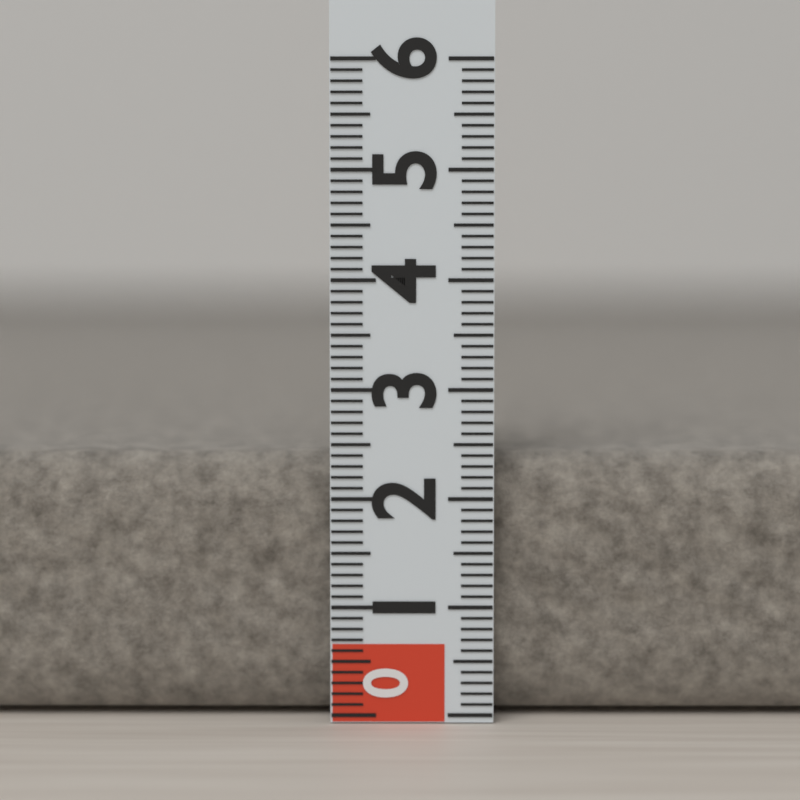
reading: 2.4 (no unit)
